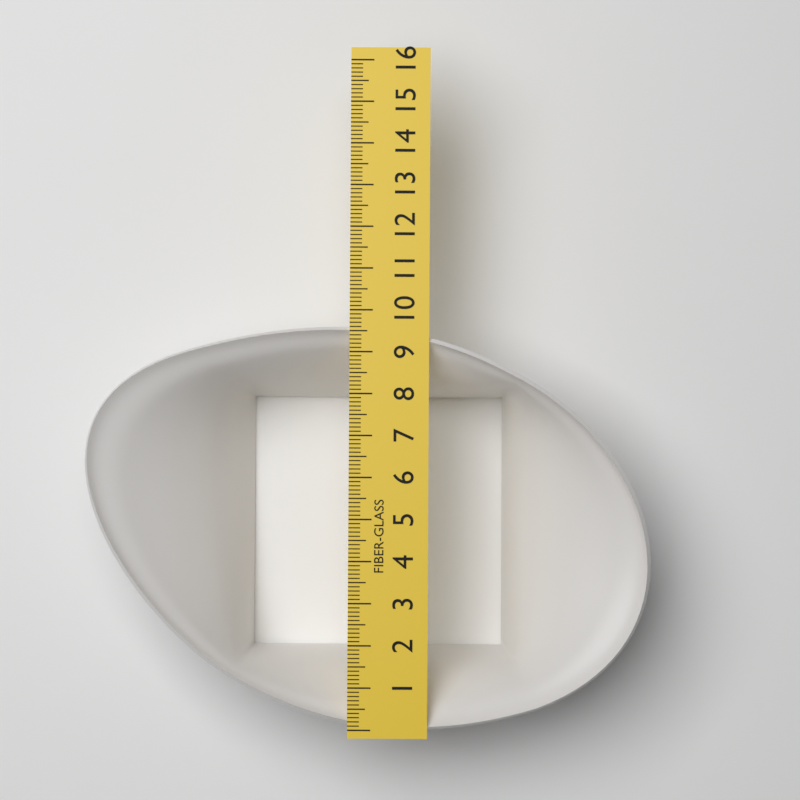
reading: 9.6 (no unit)
